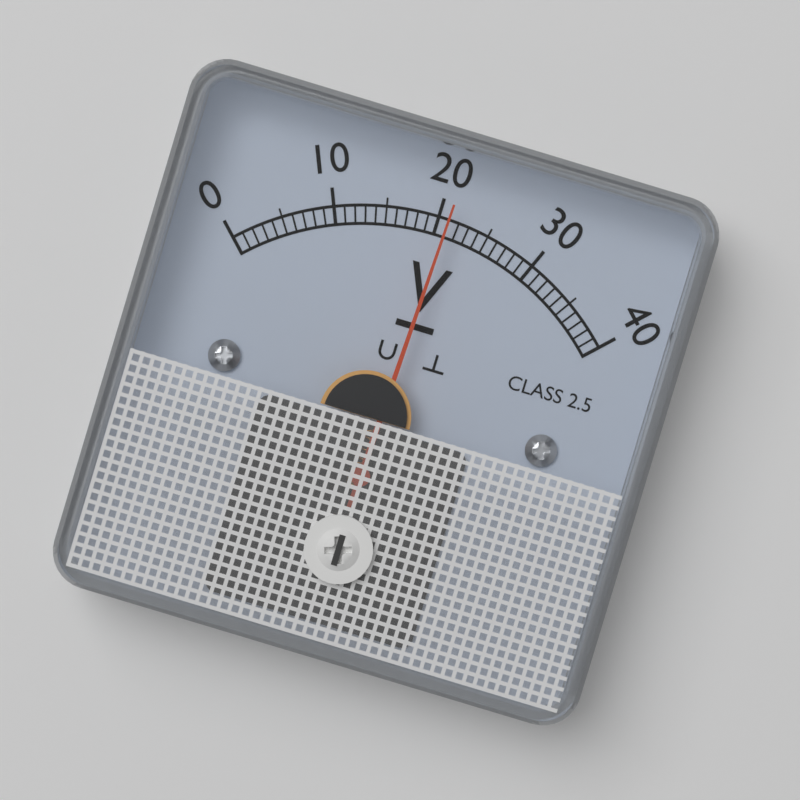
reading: 21 V
